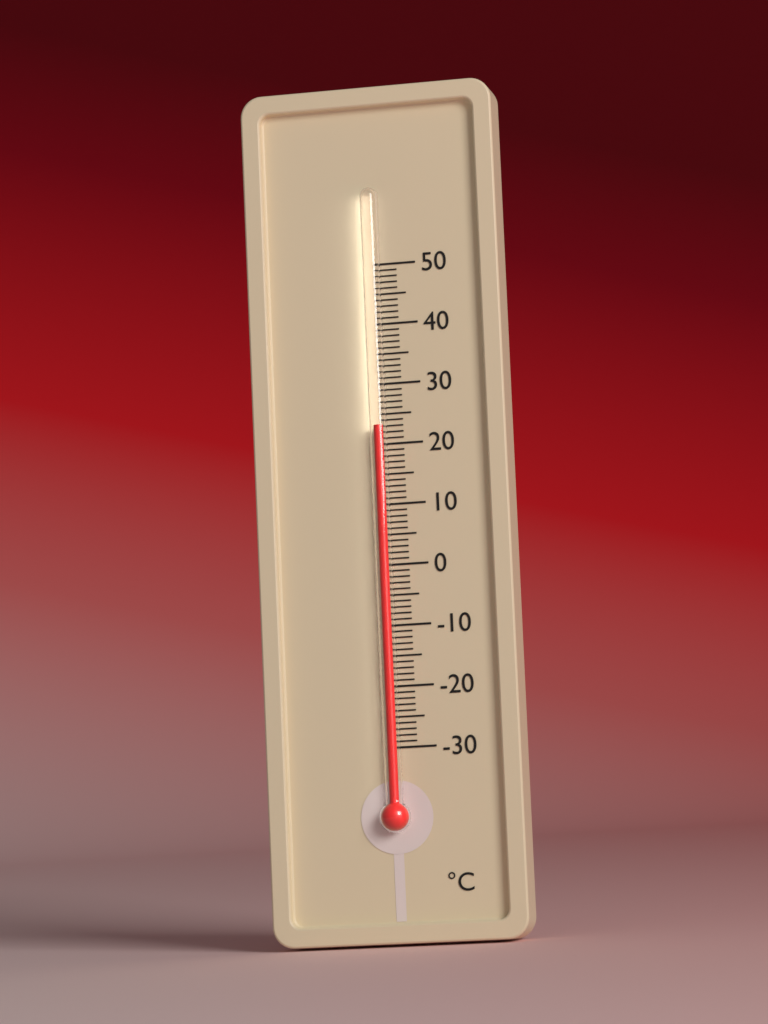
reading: 23 °C
